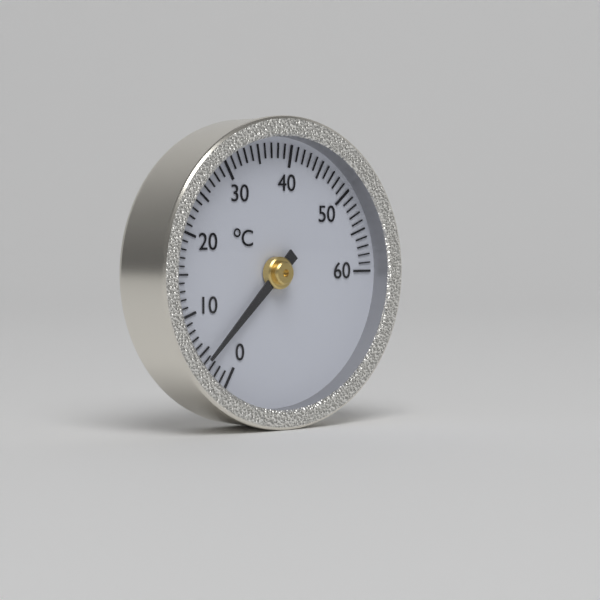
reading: 4 °C
